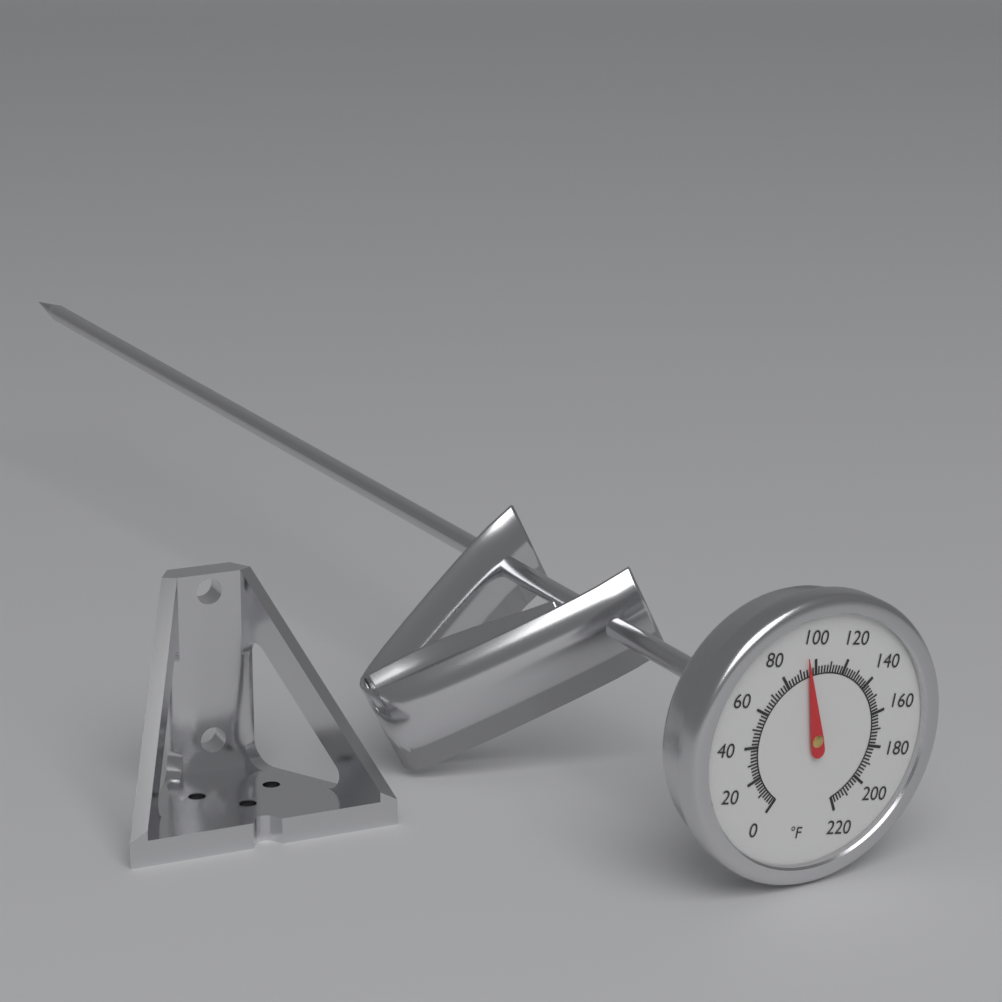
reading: 95 °F
